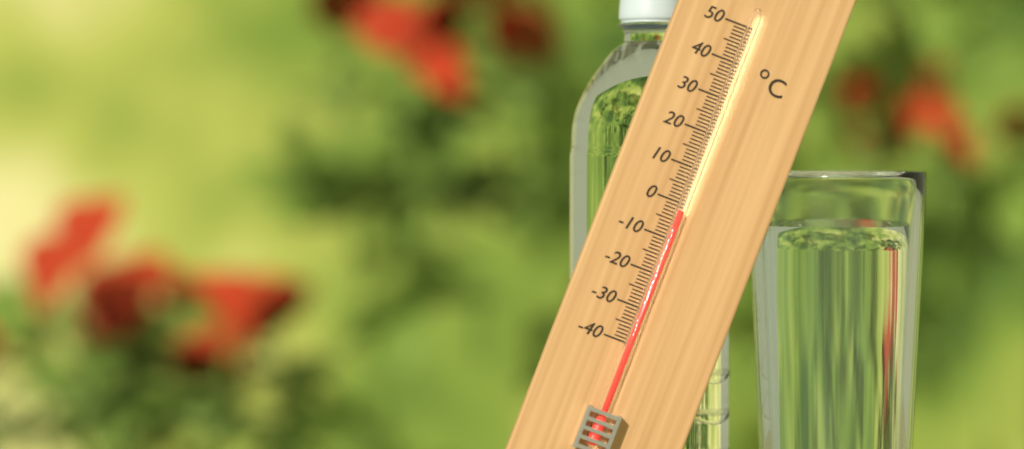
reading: -2 °C
